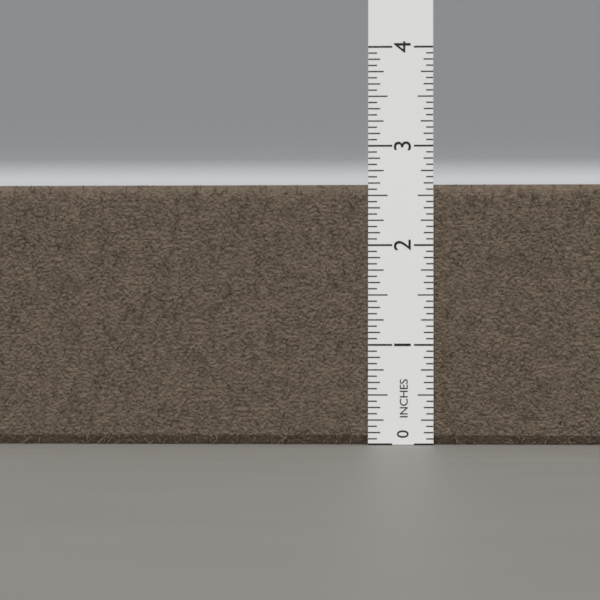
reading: 2.6250 in
